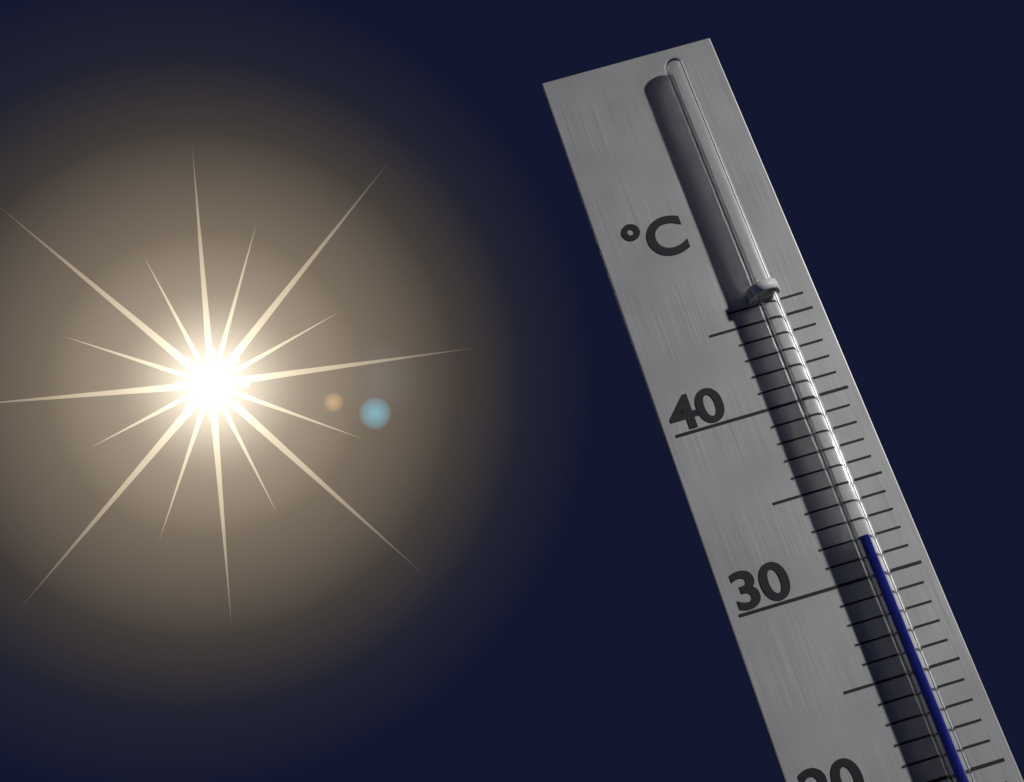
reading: 32 °C
